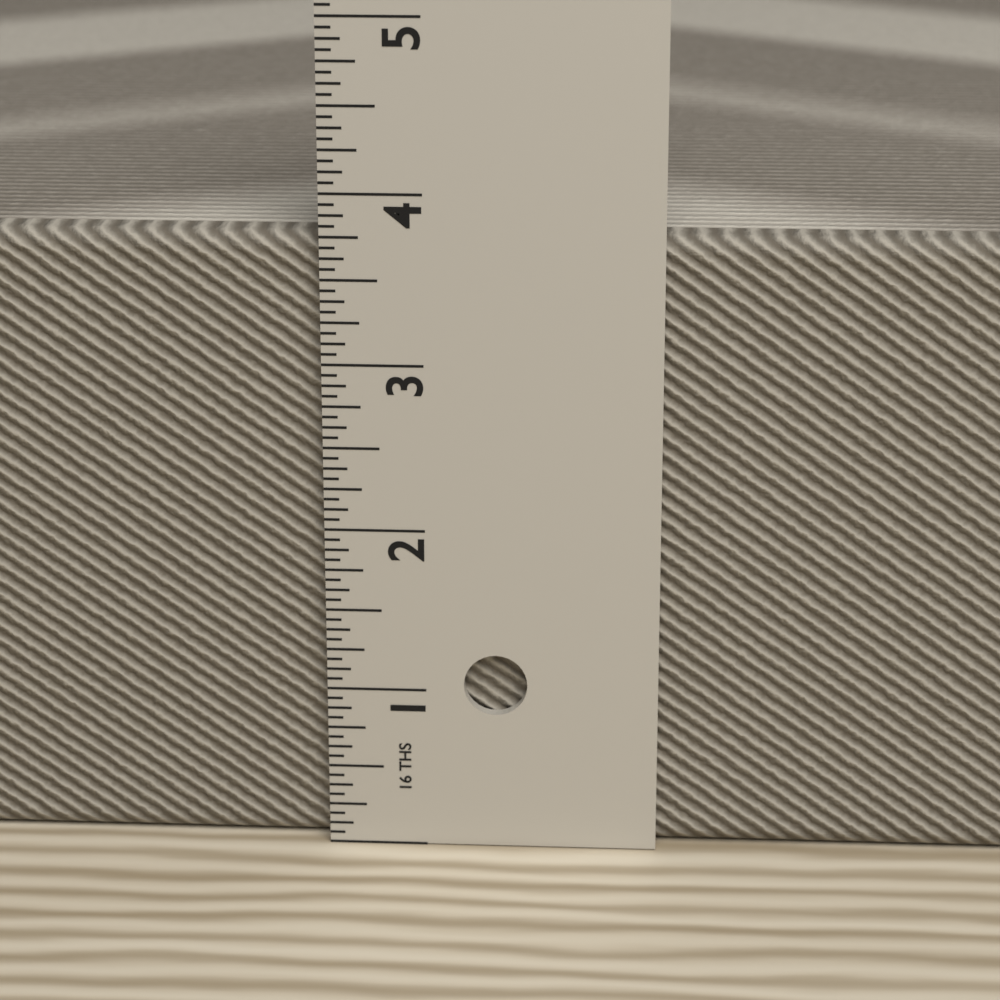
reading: 3.7500 in
